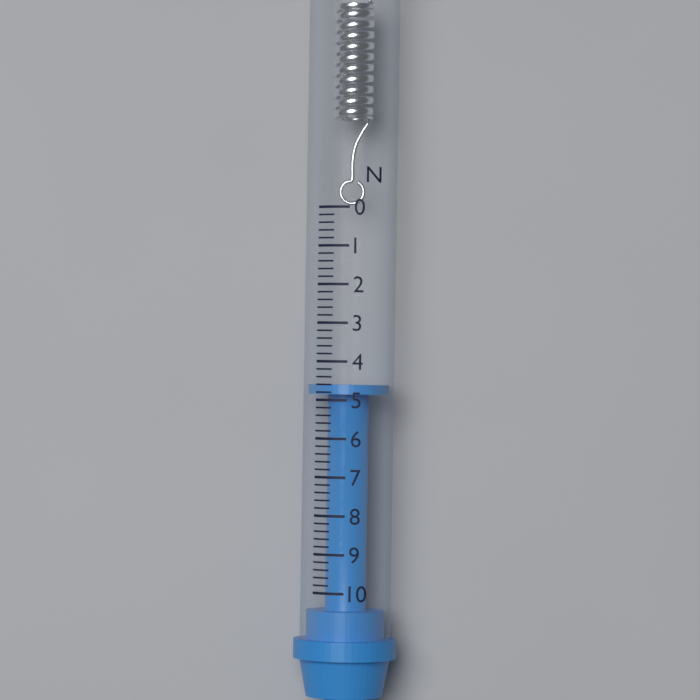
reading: 4.6 N
